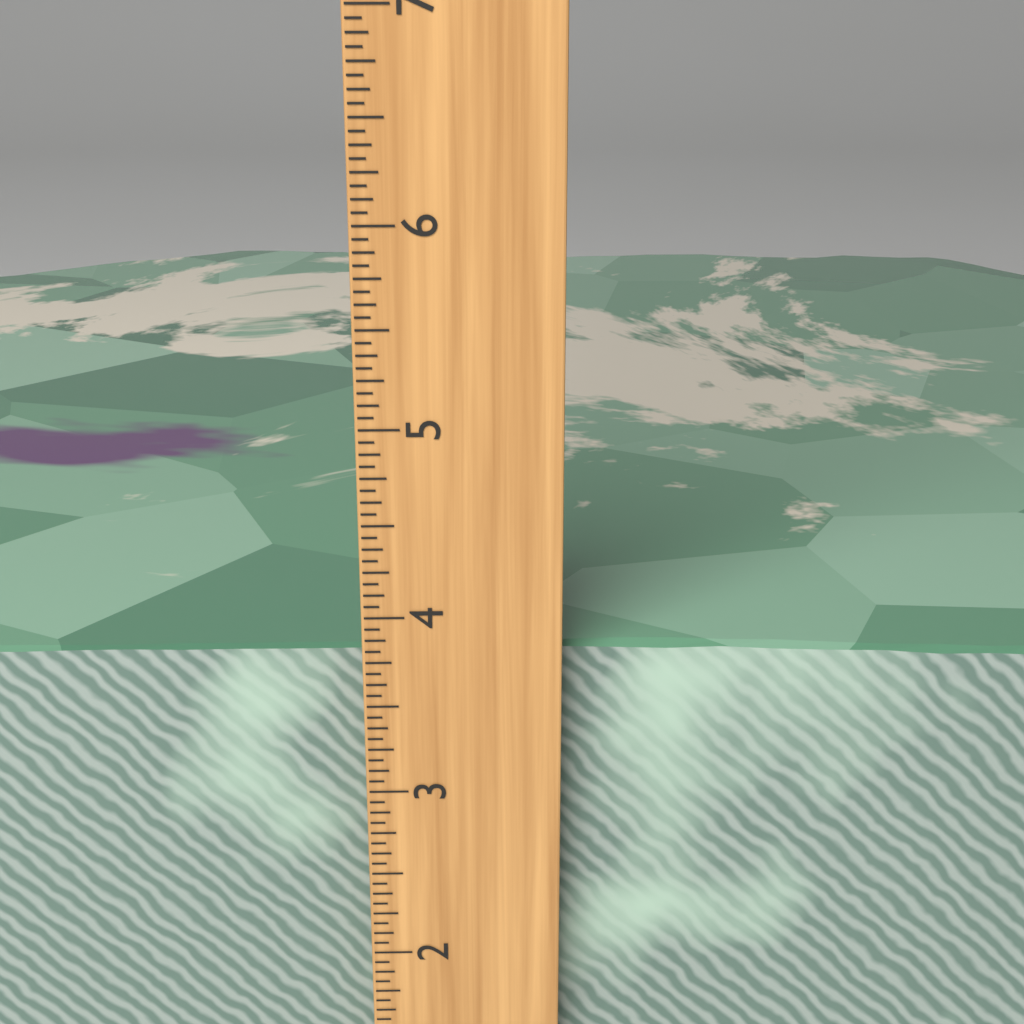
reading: 3.7500 inch
